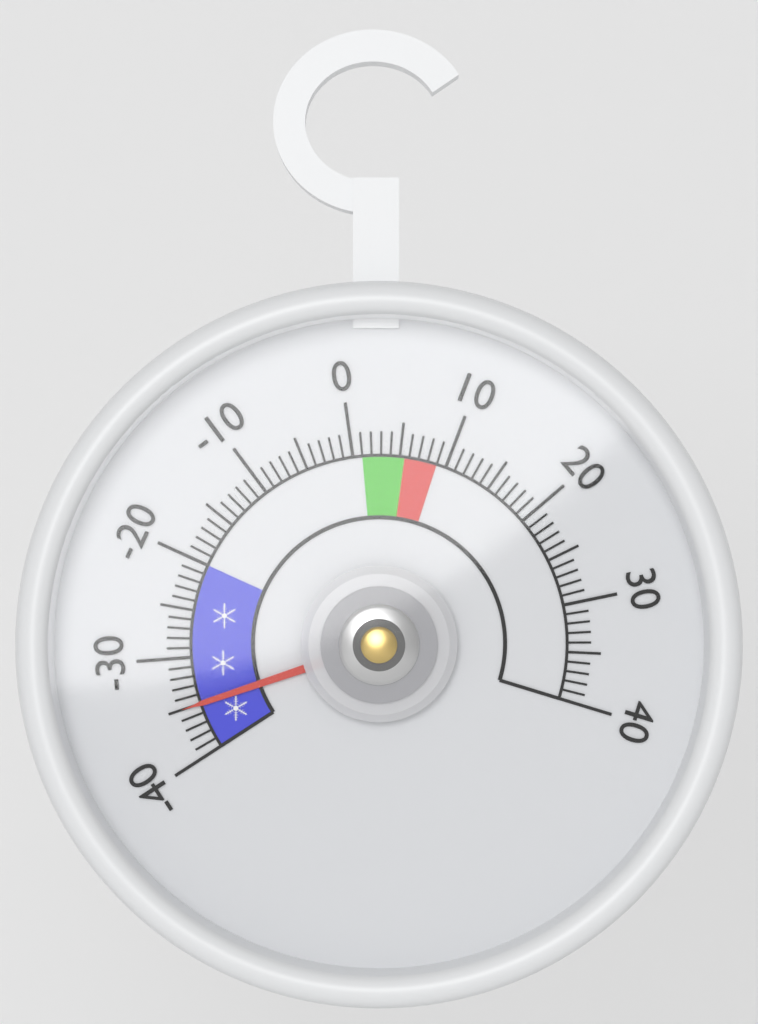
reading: -35 (no unit)
